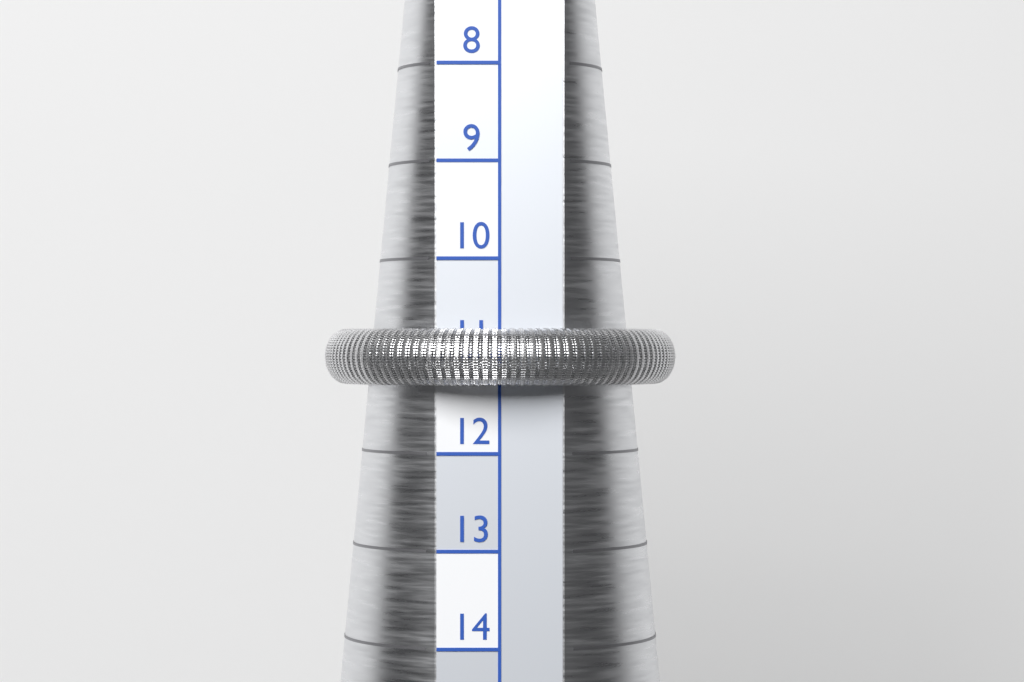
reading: 11.3 (no unit)
